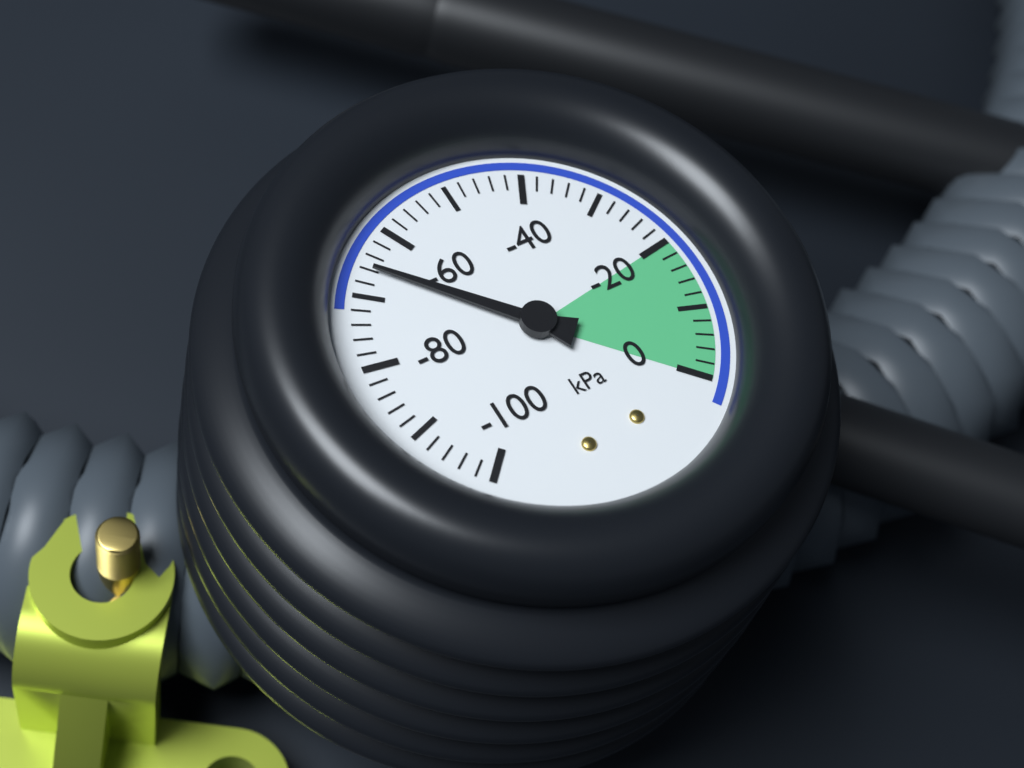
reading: -66 kPa
